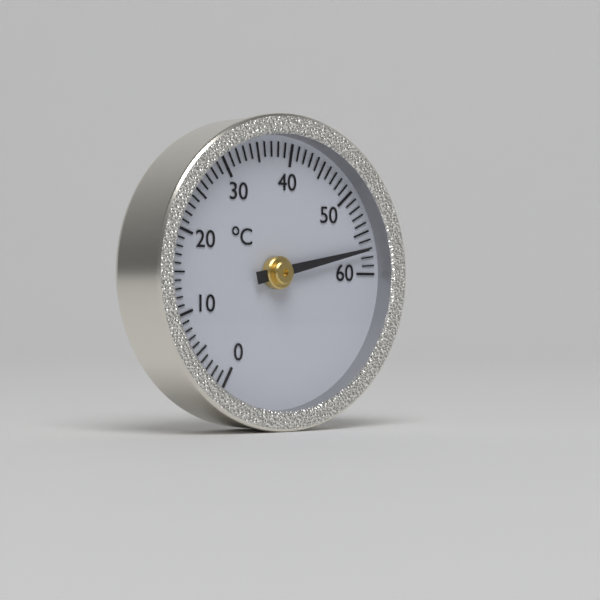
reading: 57 °C
